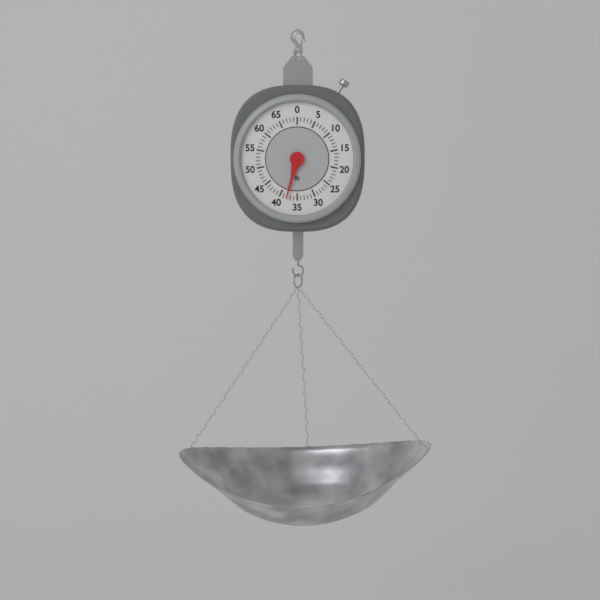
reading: 38 lb
